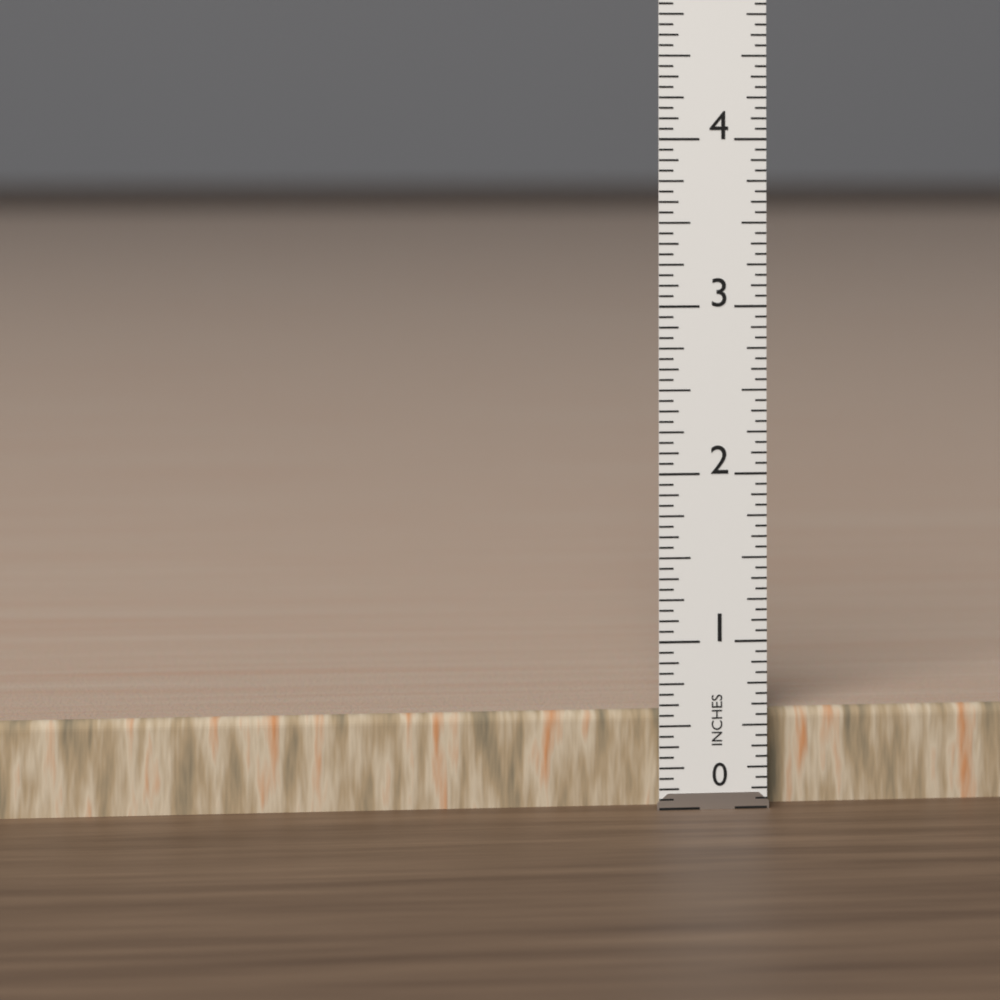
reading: 0.5625 in
